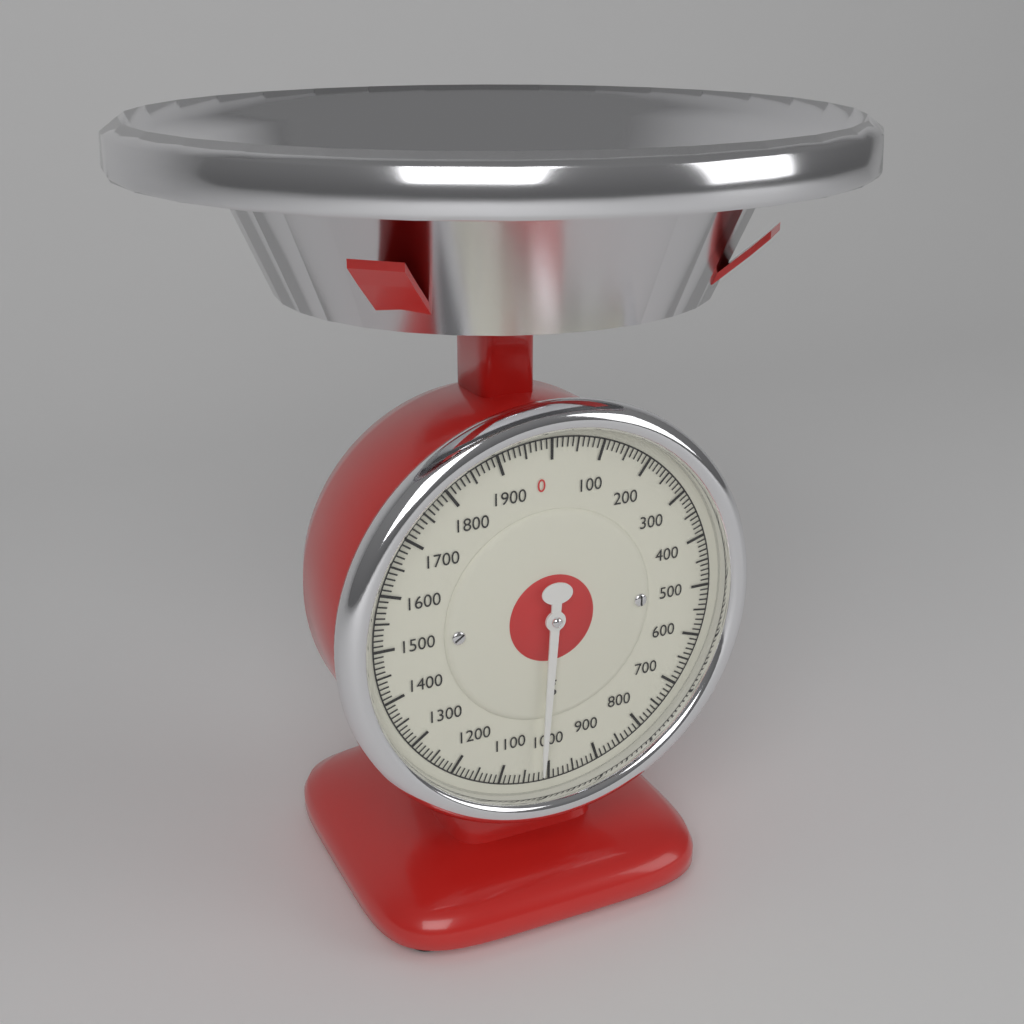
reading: 1020 g
